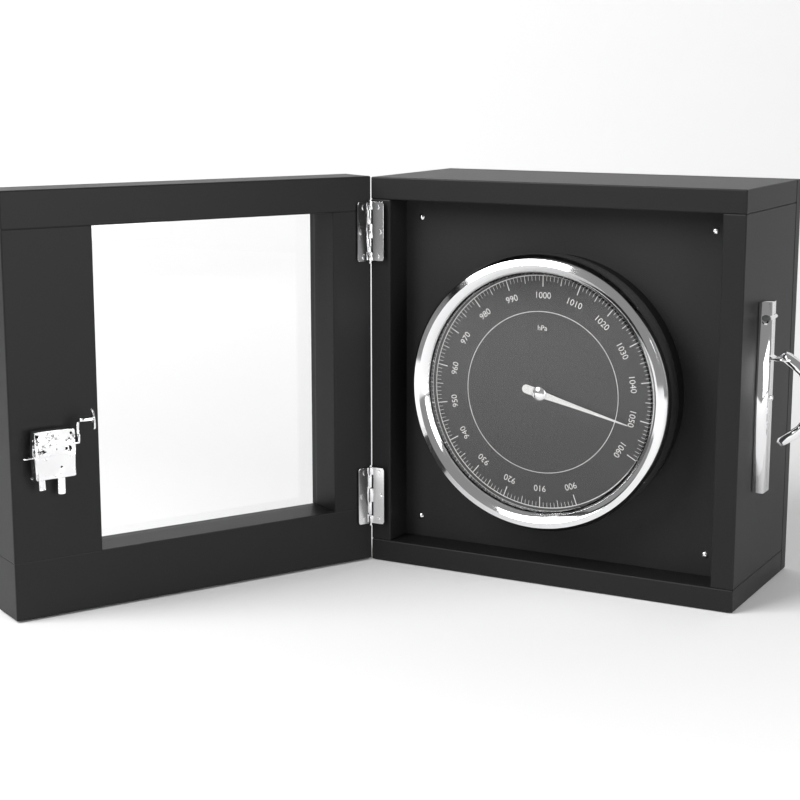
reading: 1052 hPa
